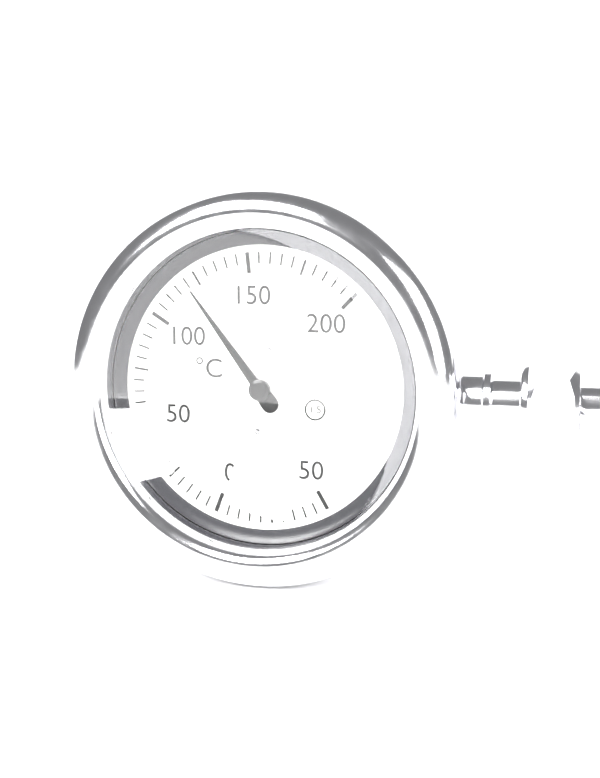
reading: 120 °C
